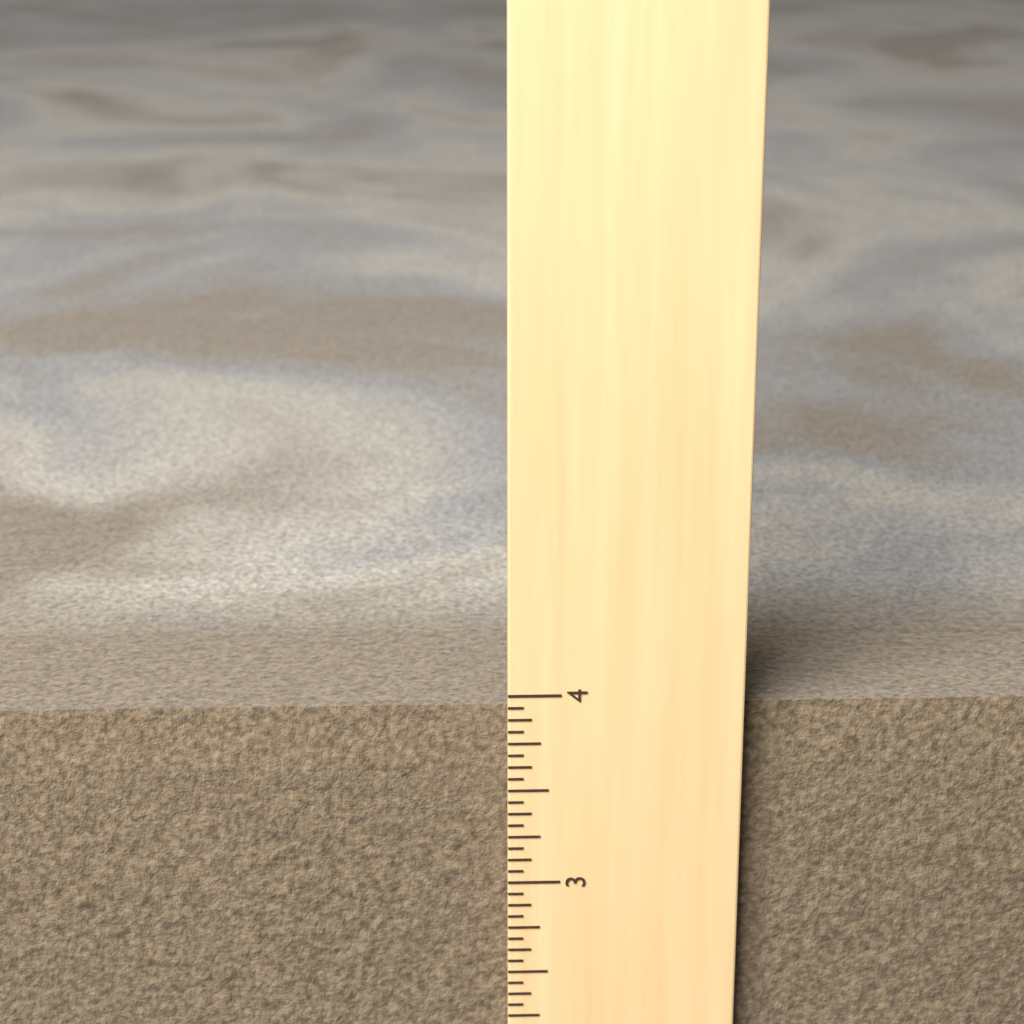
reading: 3.8750 in
